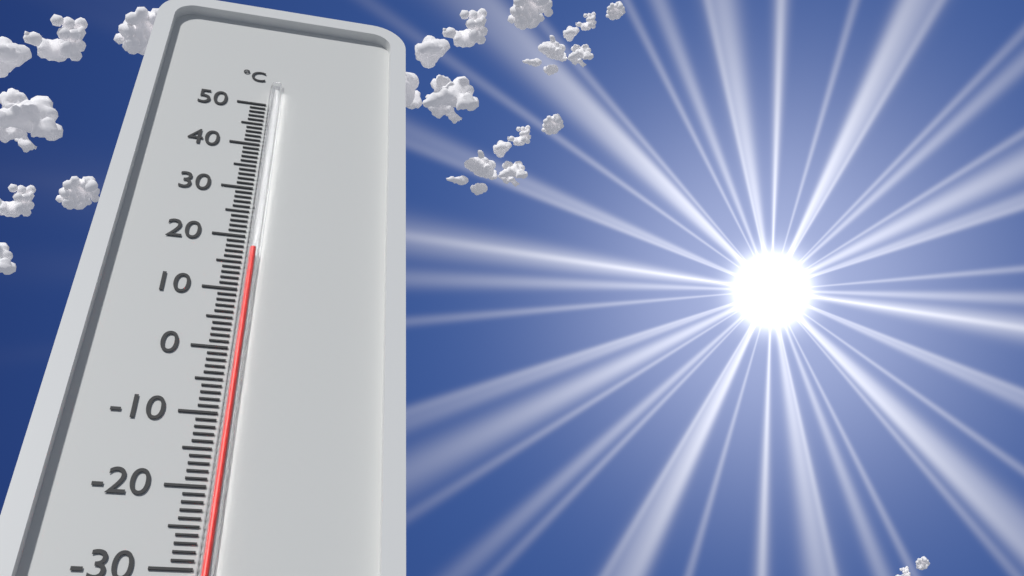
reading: 17 °C
